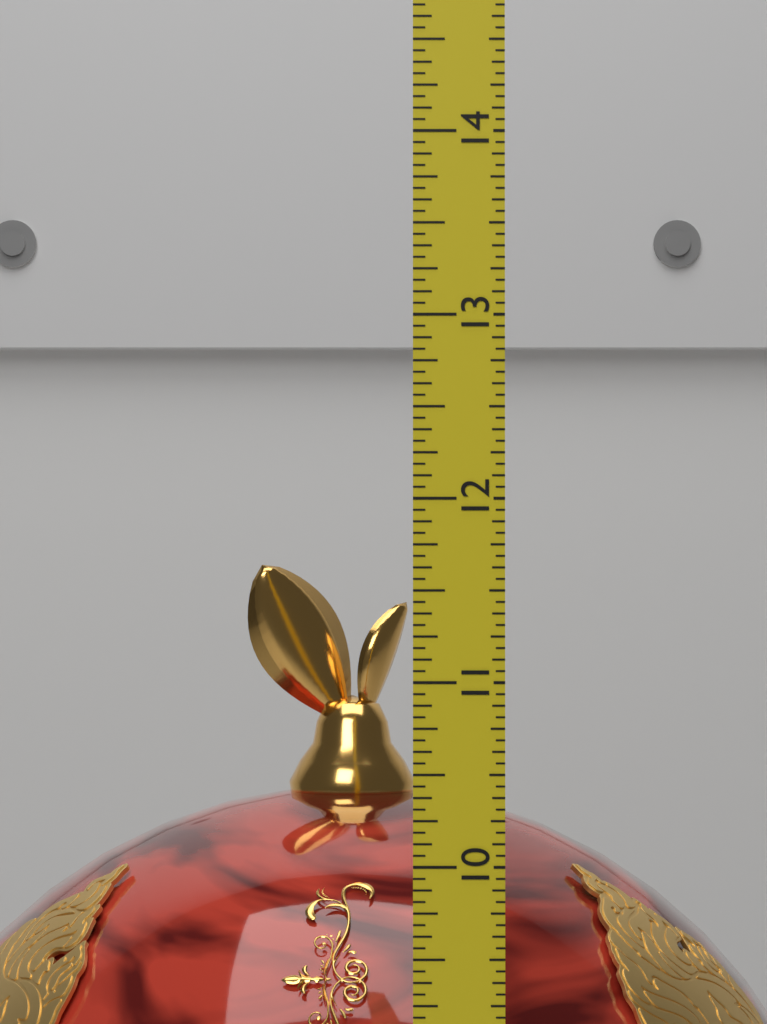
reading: 11.6250 (no unit)
